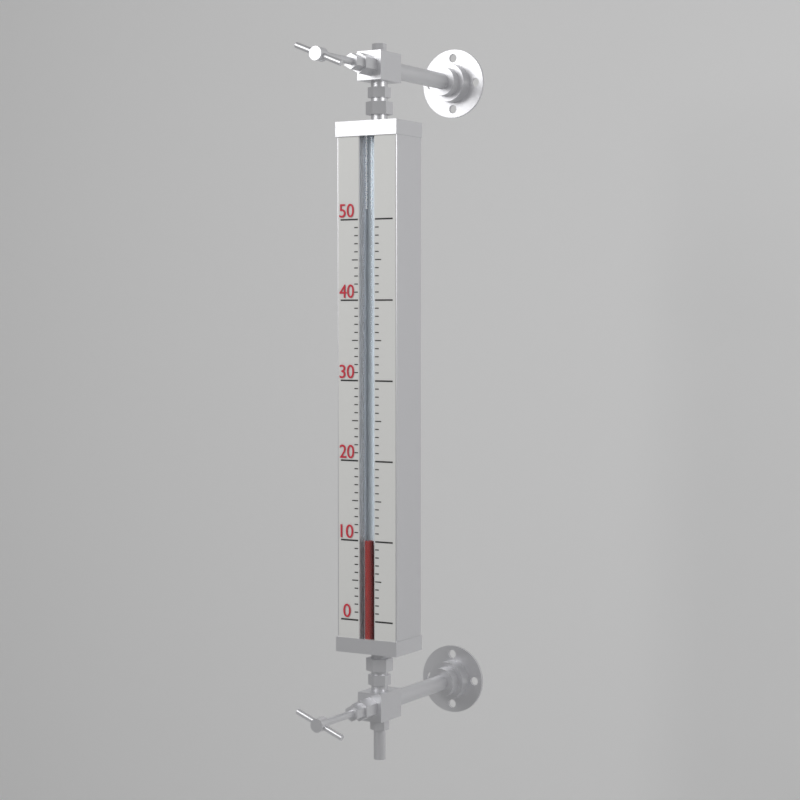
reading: 10 (no unit)
